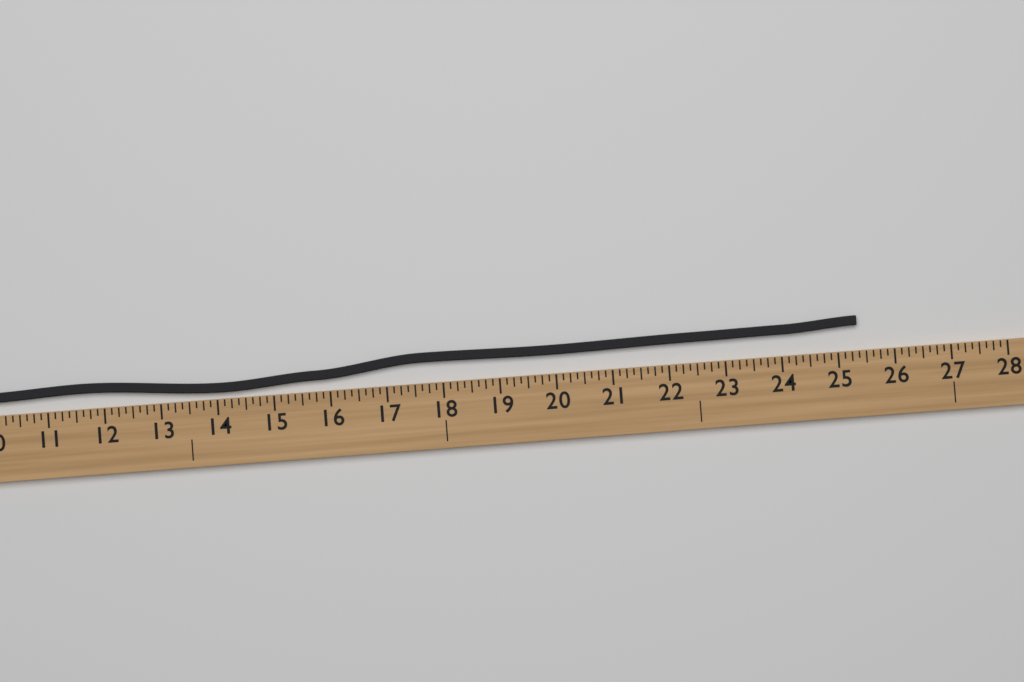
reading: 25.375 (no unit)
